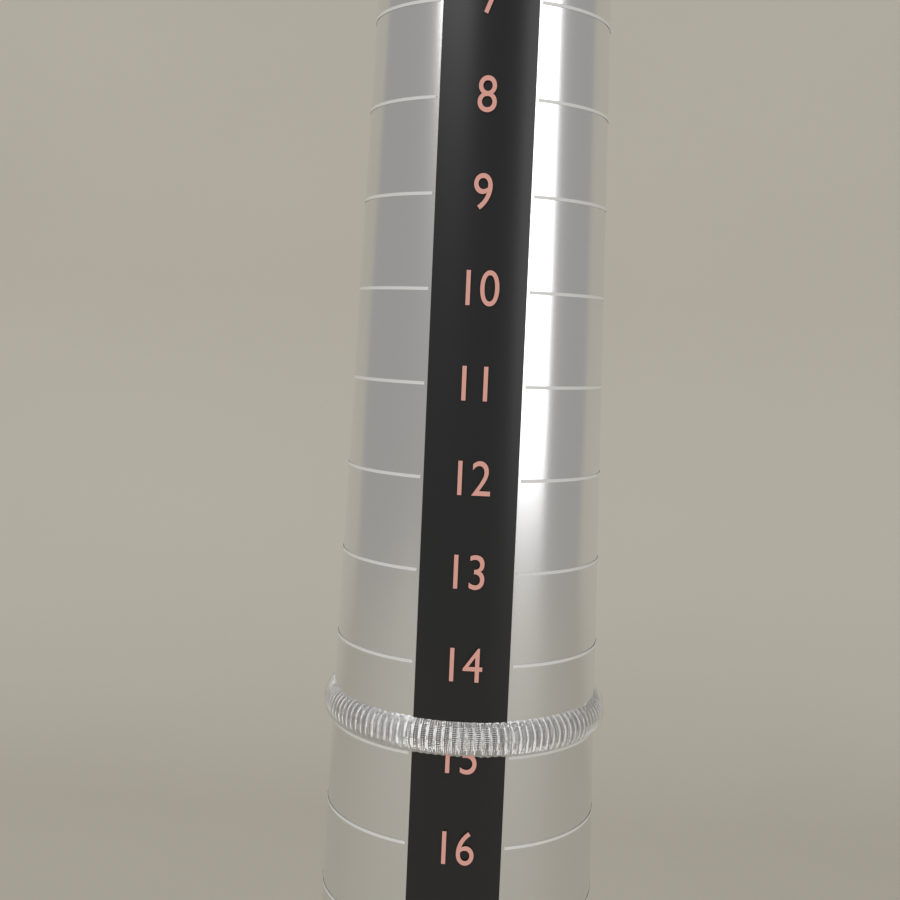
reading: 15 (no unit)
